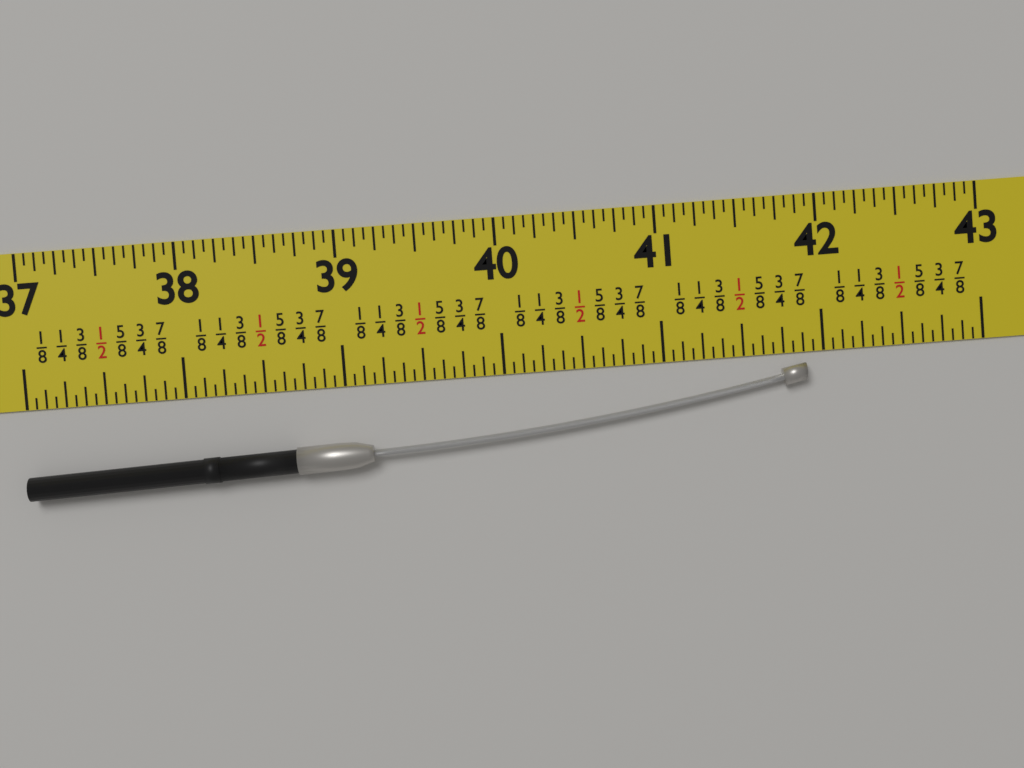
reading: 41.8750 in
